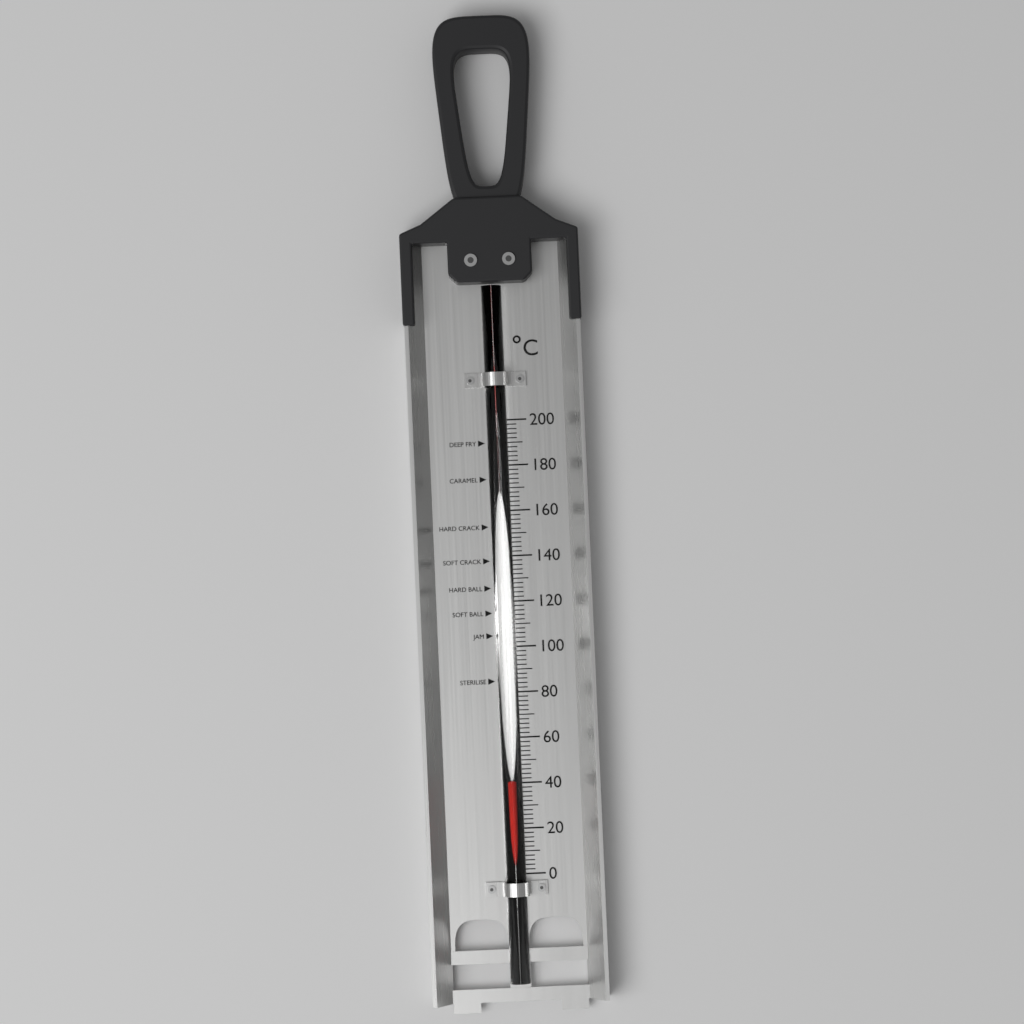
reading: 42 °C
